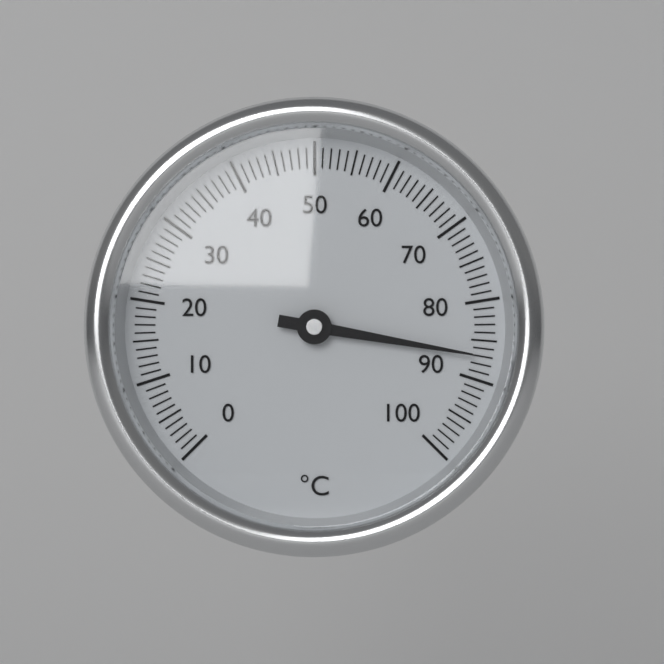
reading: 87 °C
